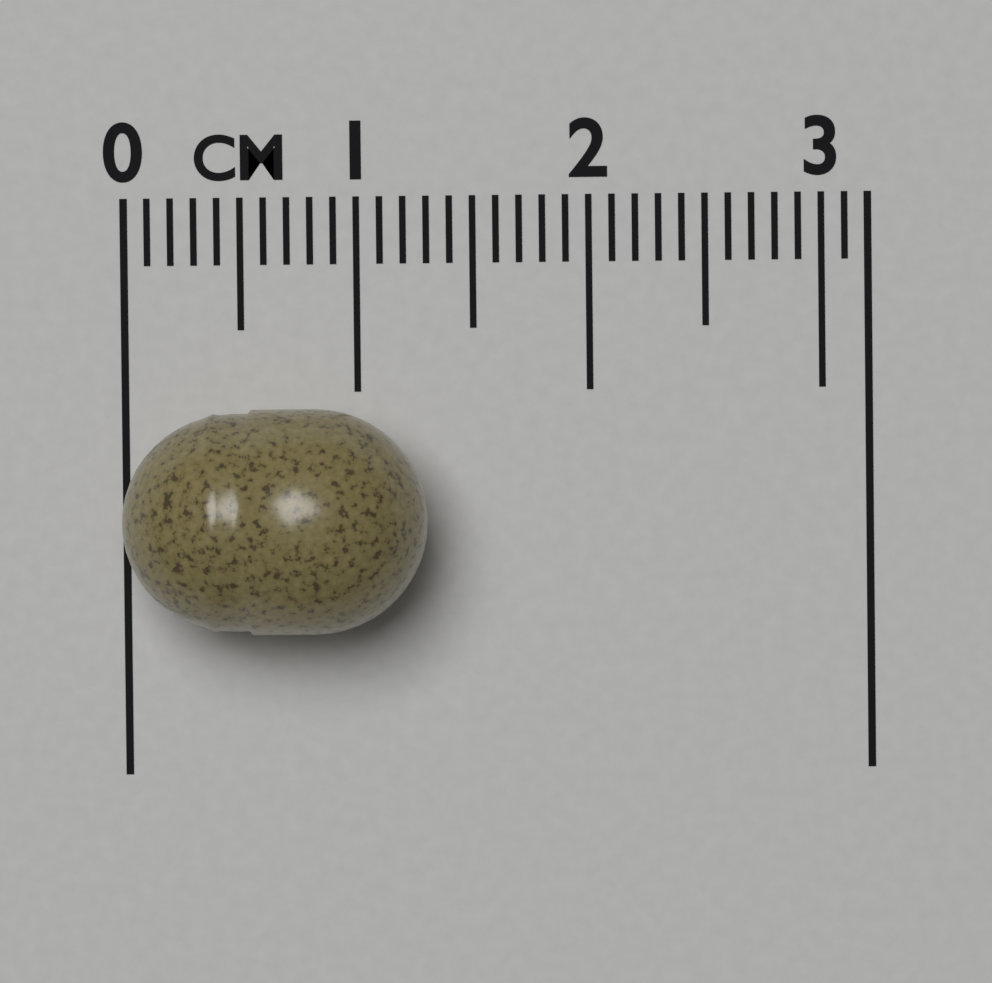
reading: 1.3 cm
